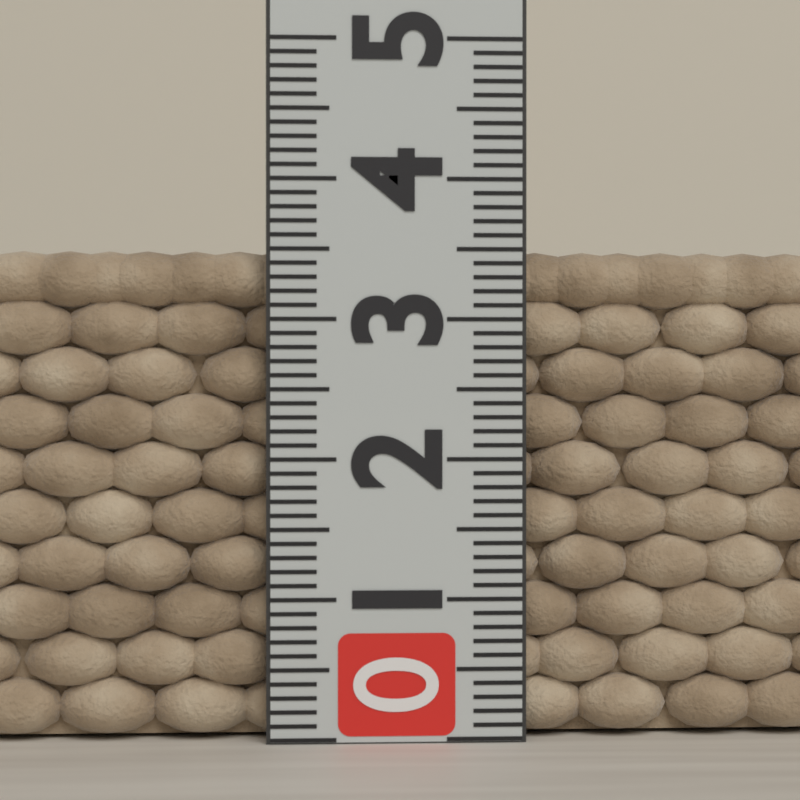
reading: 3.5 (no unit)
